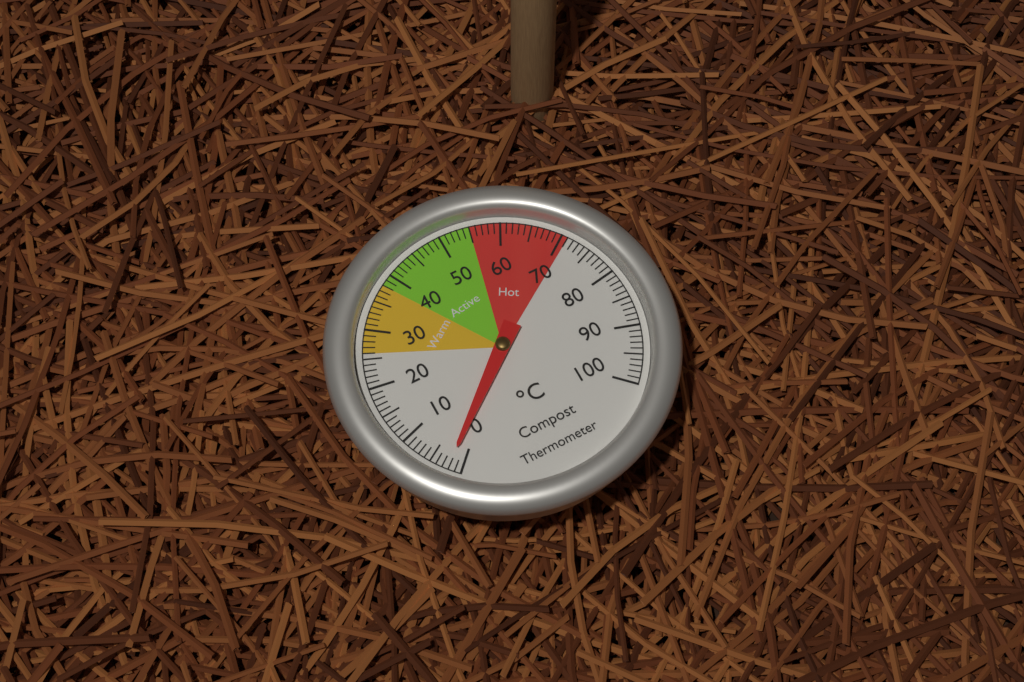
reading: 2 °C
